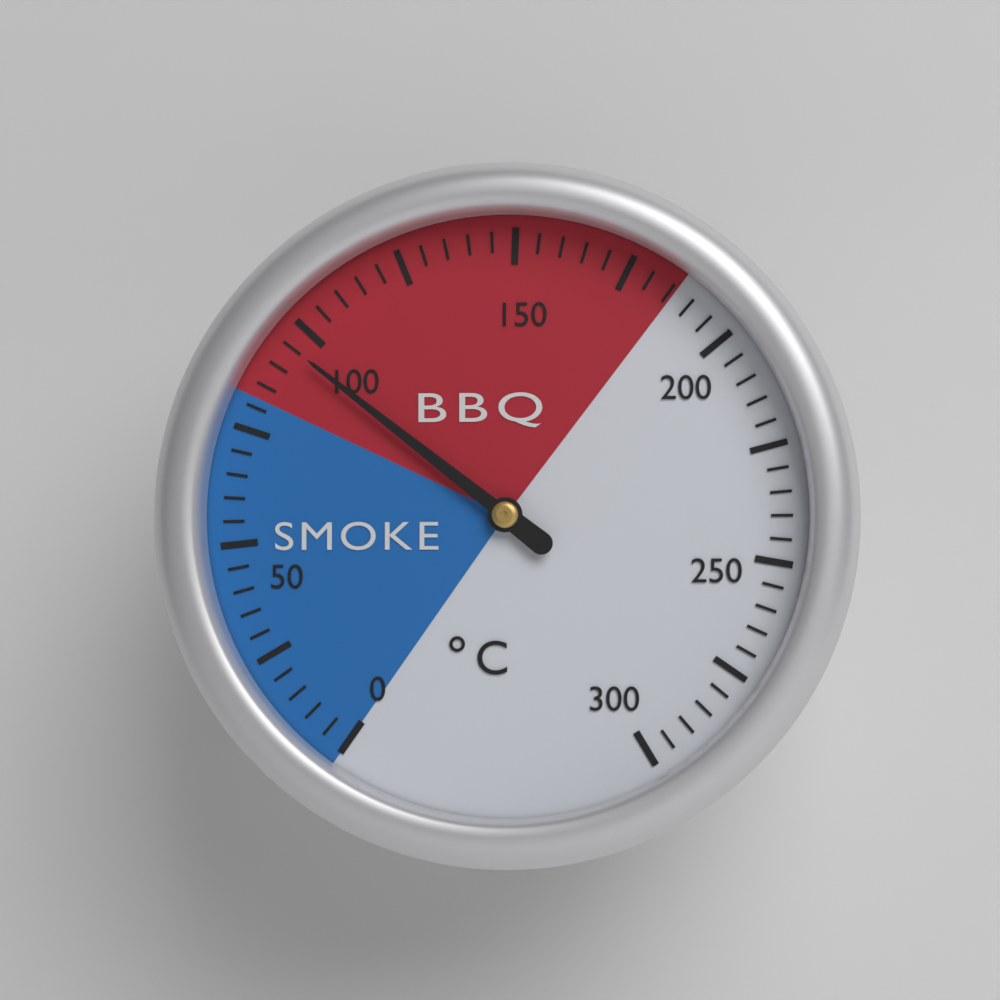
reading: 95 °C
